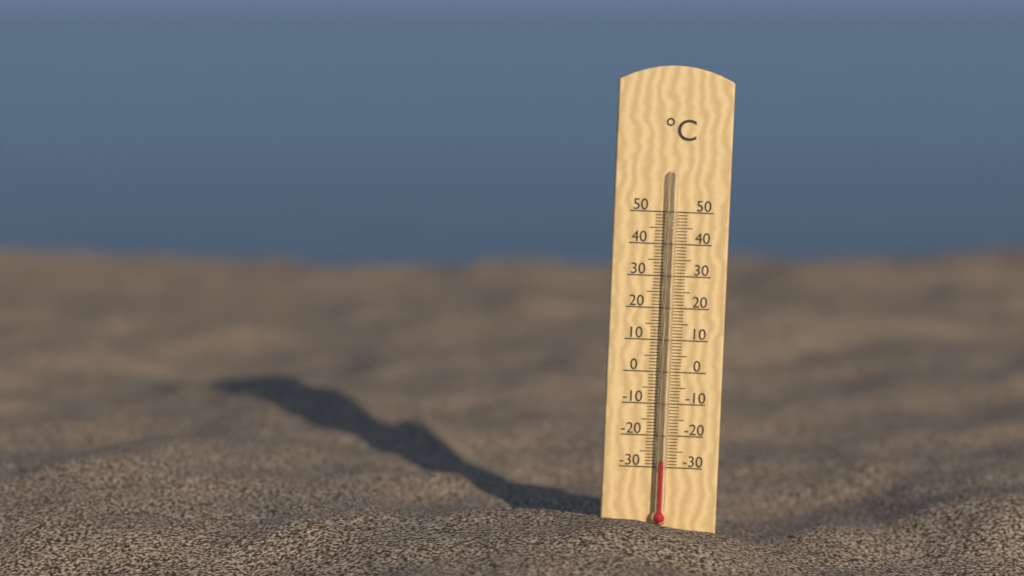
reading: -28 °C
